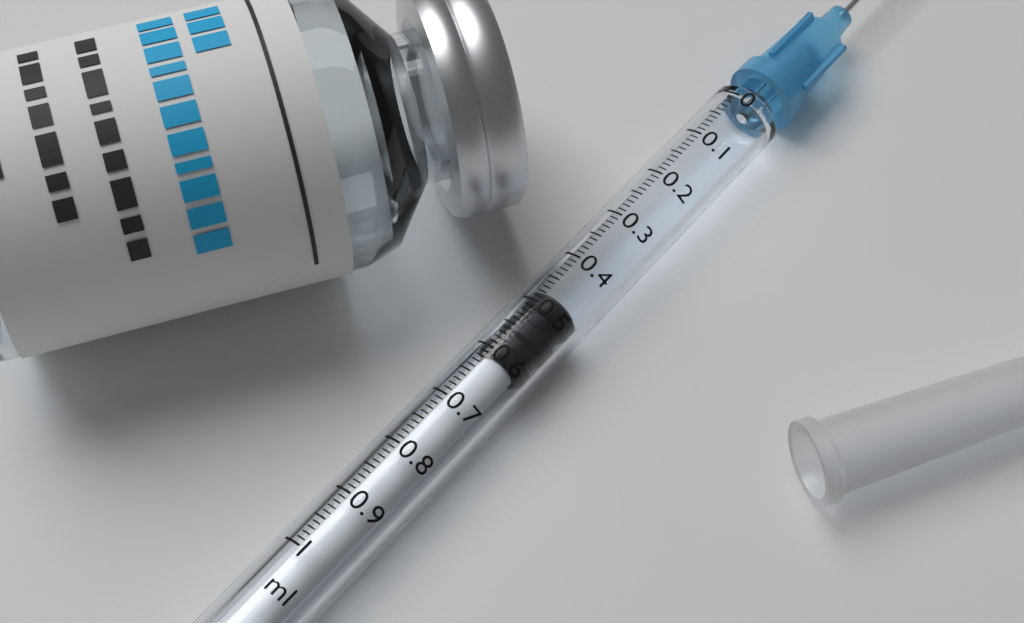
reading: 0.47 ml
